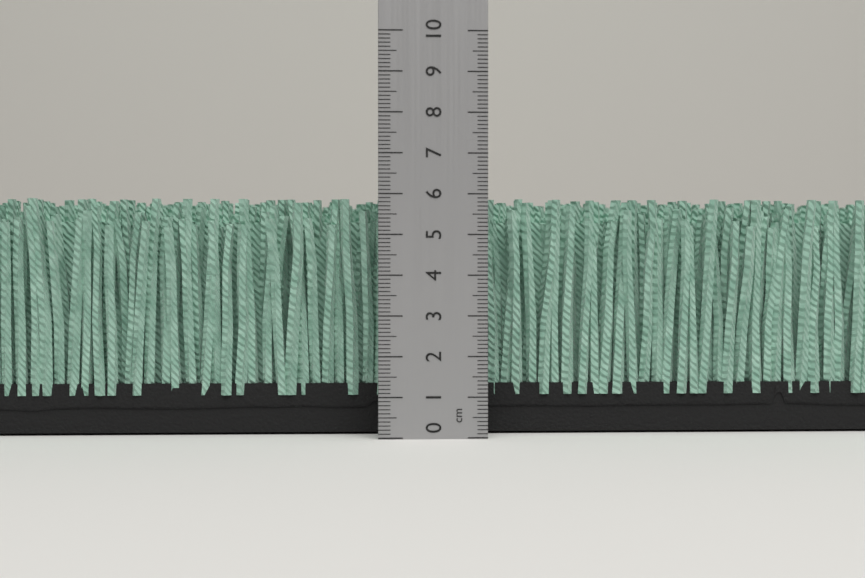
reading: 5.9 cm
